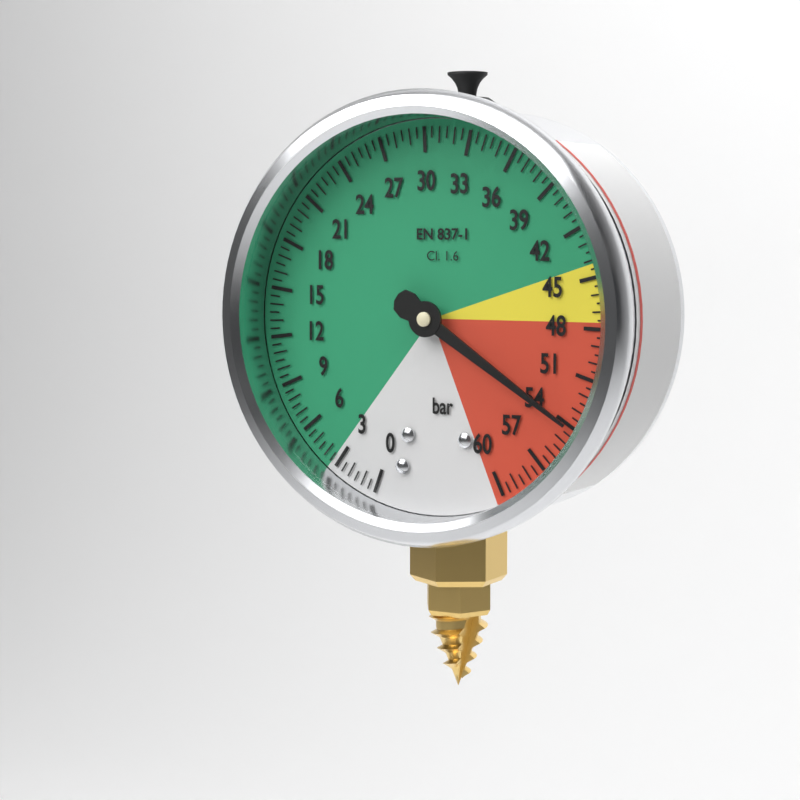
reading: 54.0 bar
